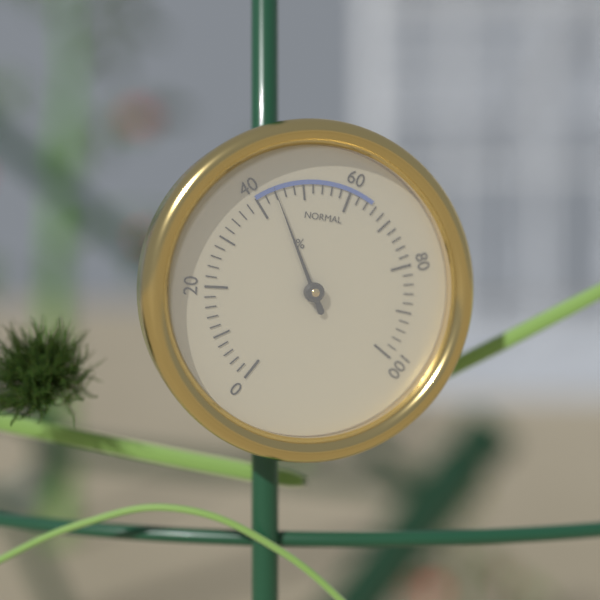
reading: 44 %
